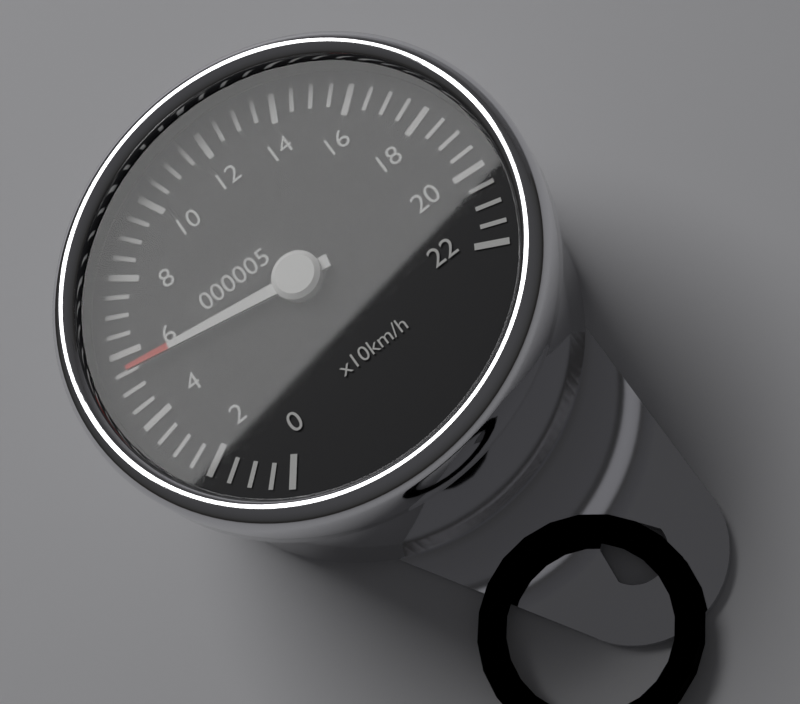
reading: 55 km/h
